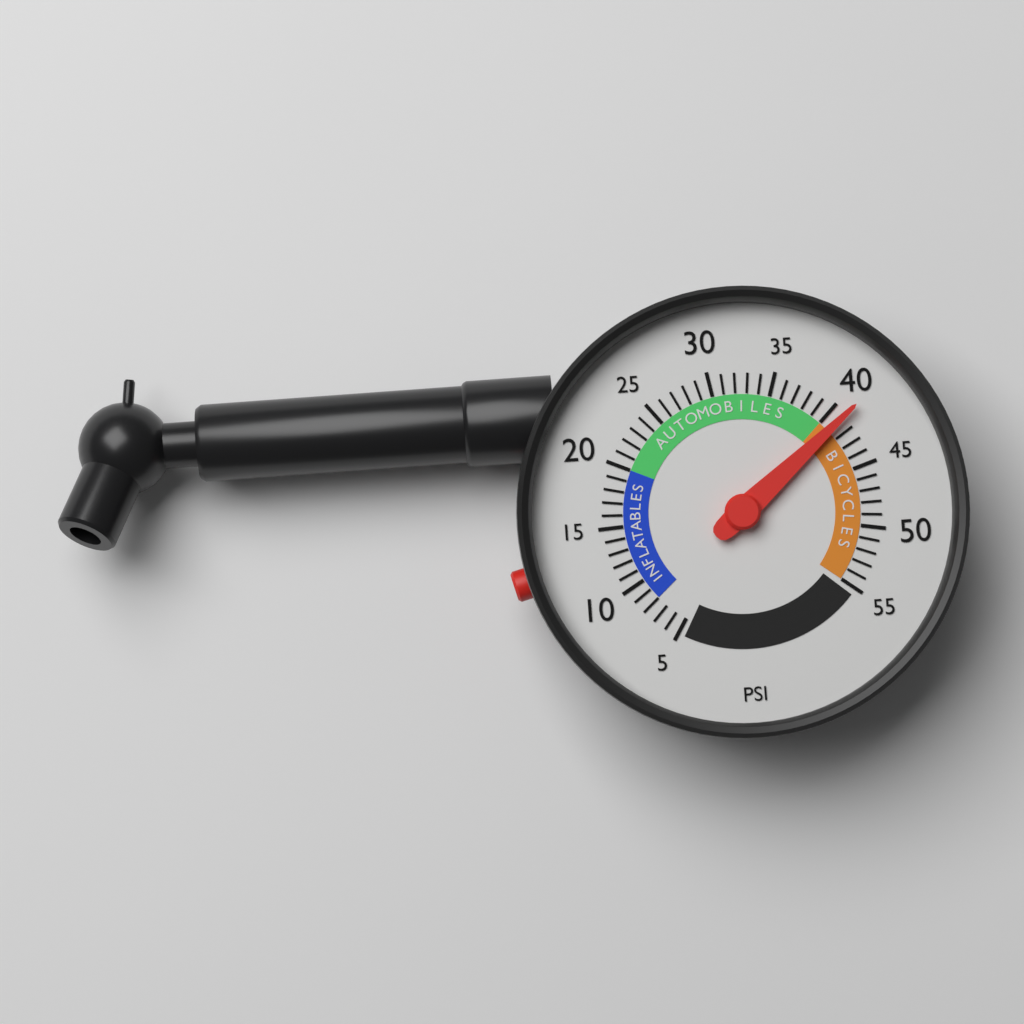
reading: 41 psi
